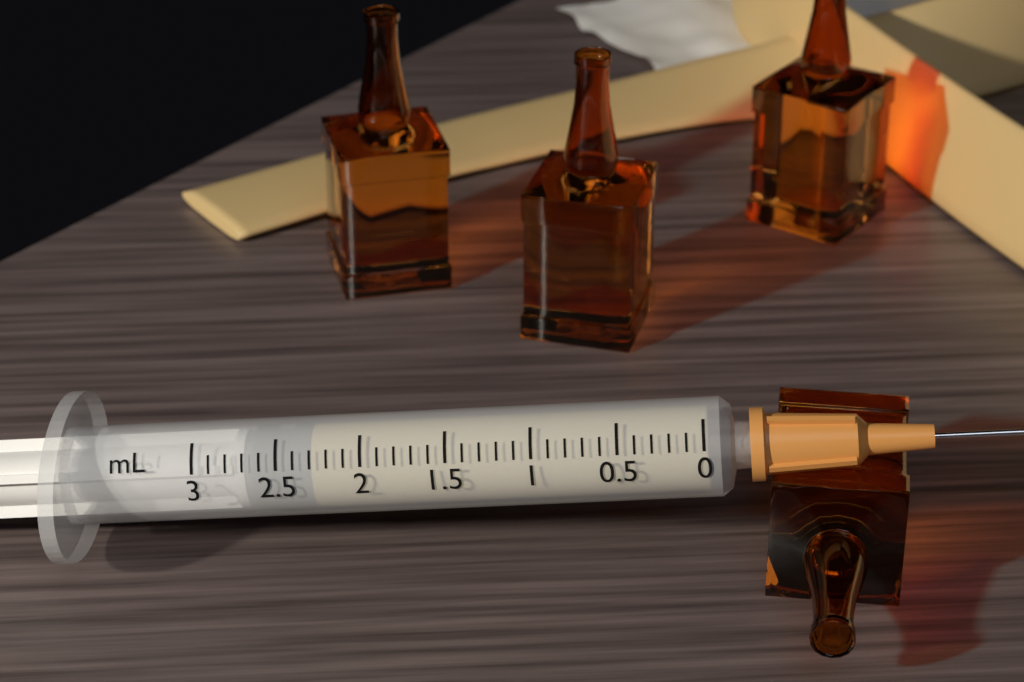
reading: 2.3 mL
